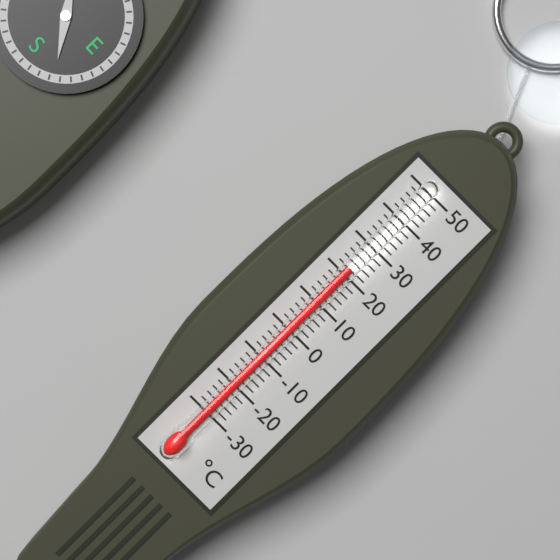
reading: 22 °C
